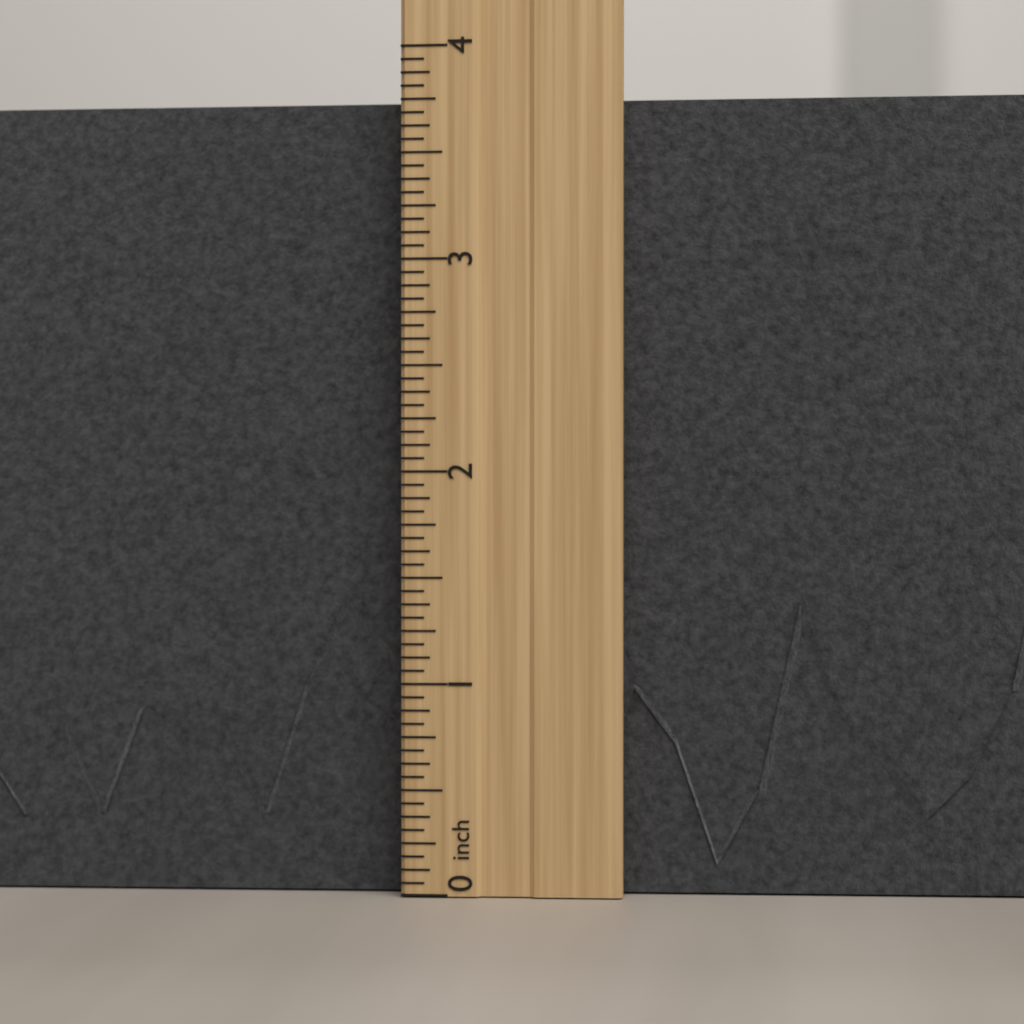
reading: 3.8125 inch
